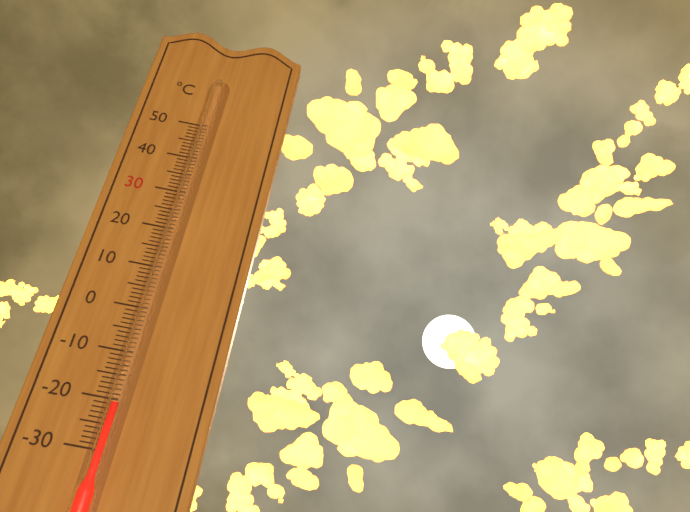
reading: -21 °C
